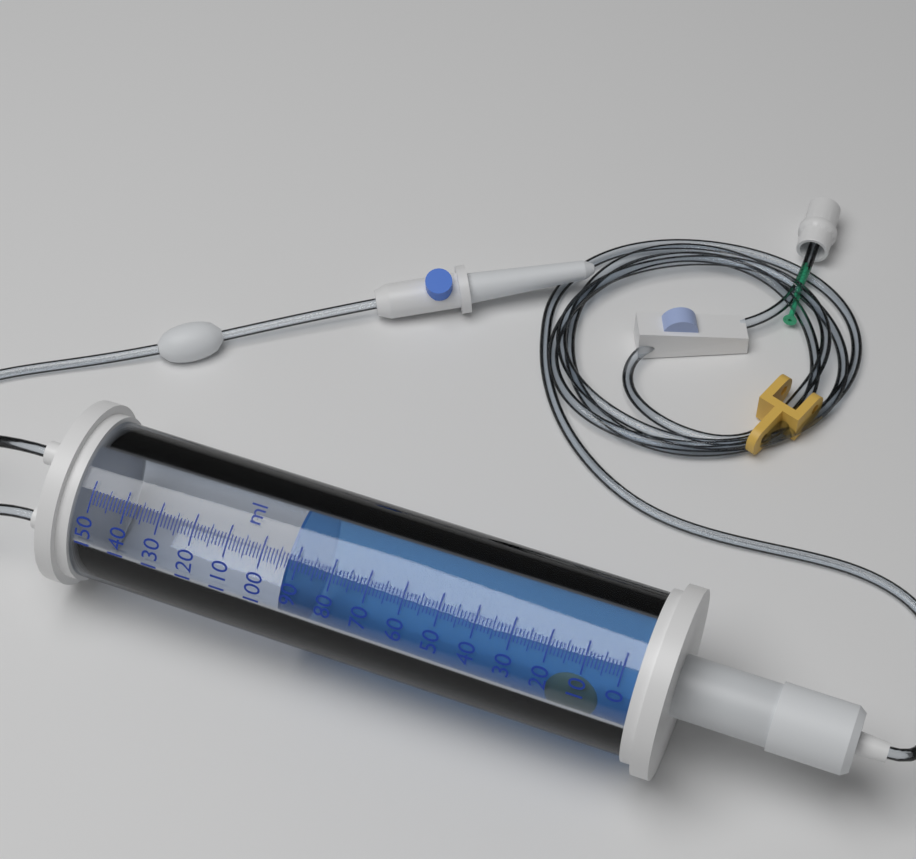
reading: 93 ml
